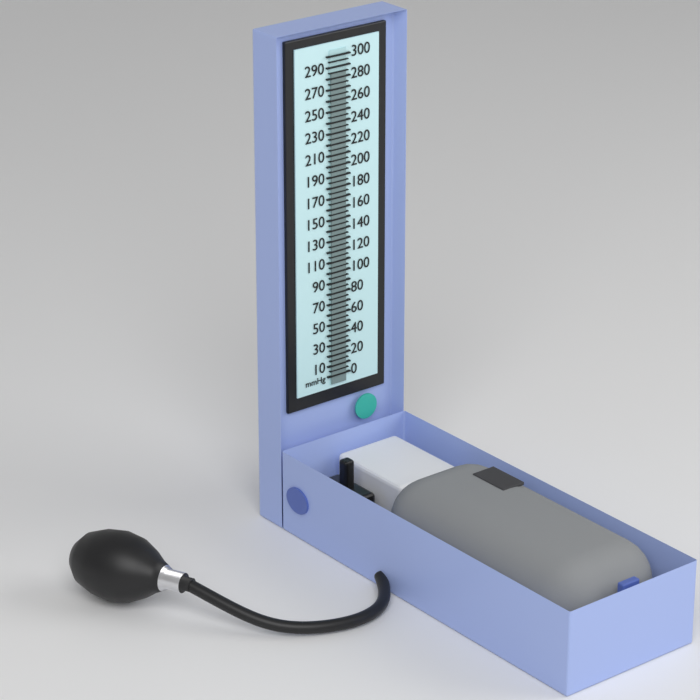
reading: 285 mmHg
